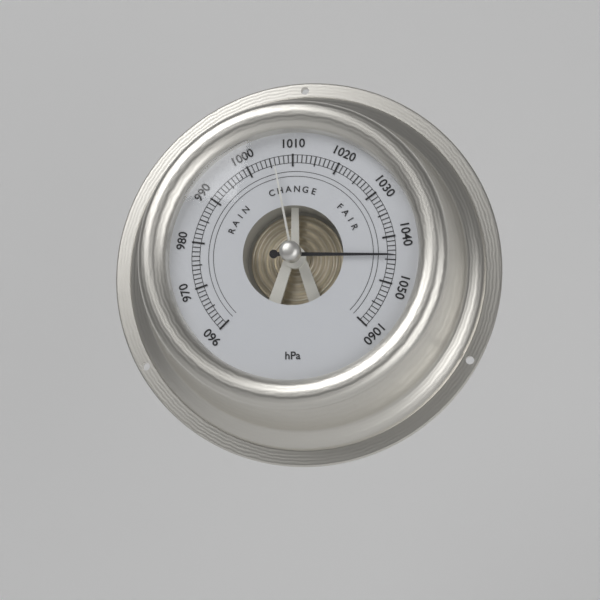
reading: 1044 hPa
